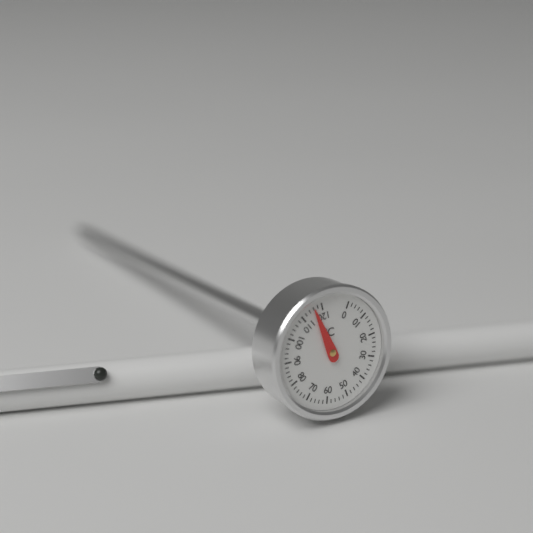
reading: 116 °C
